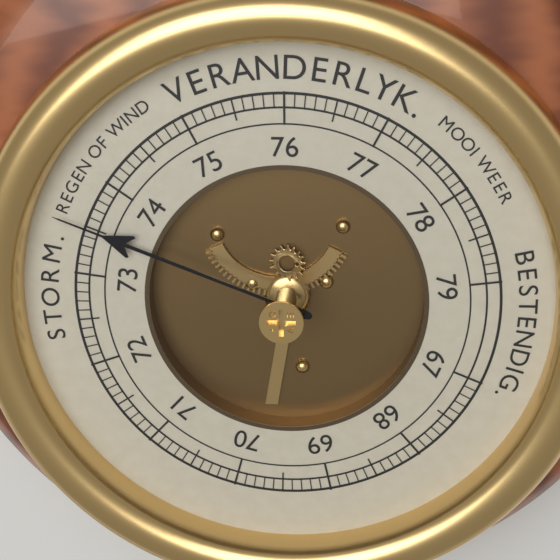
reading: 73.5 (no unit)
